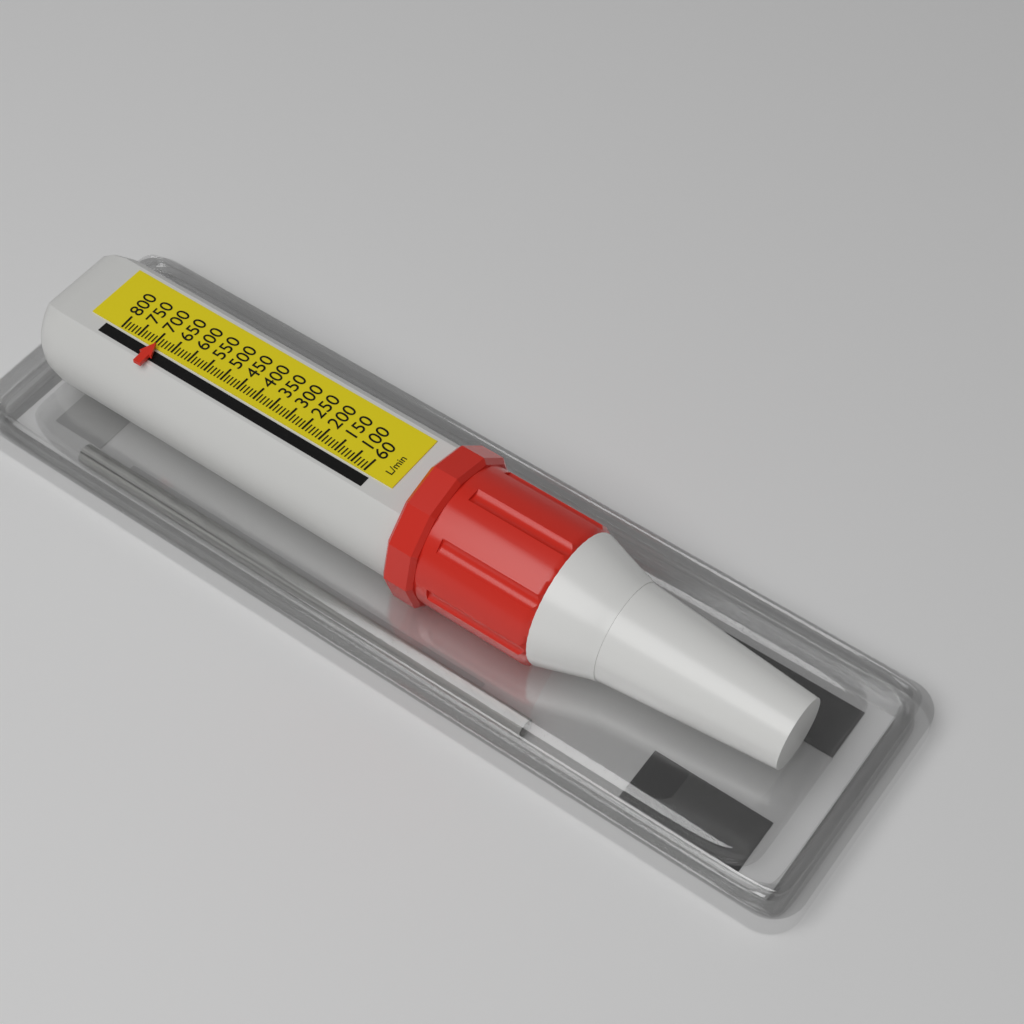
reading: 690 L/min
